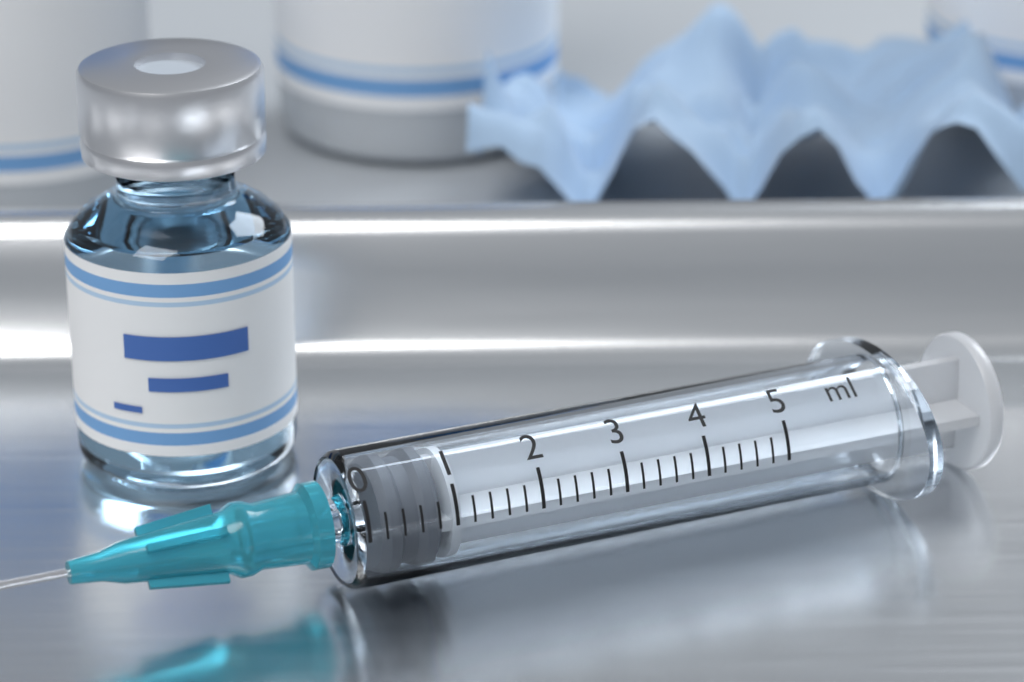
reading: 0.2 ml
